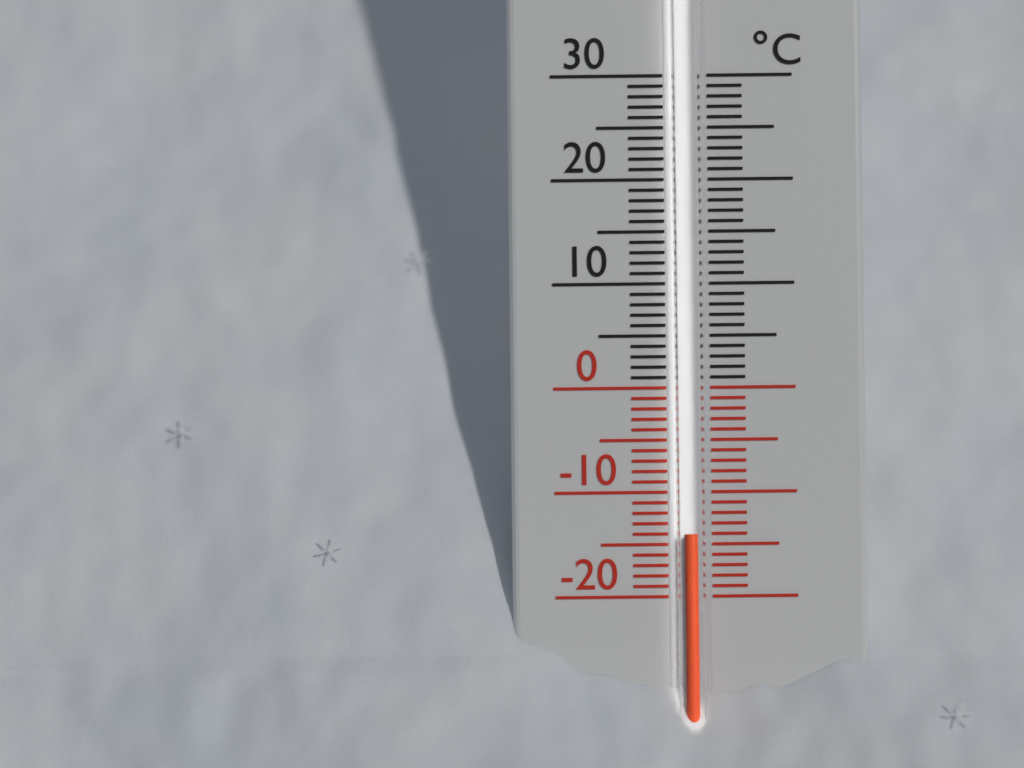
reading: -14 °C
